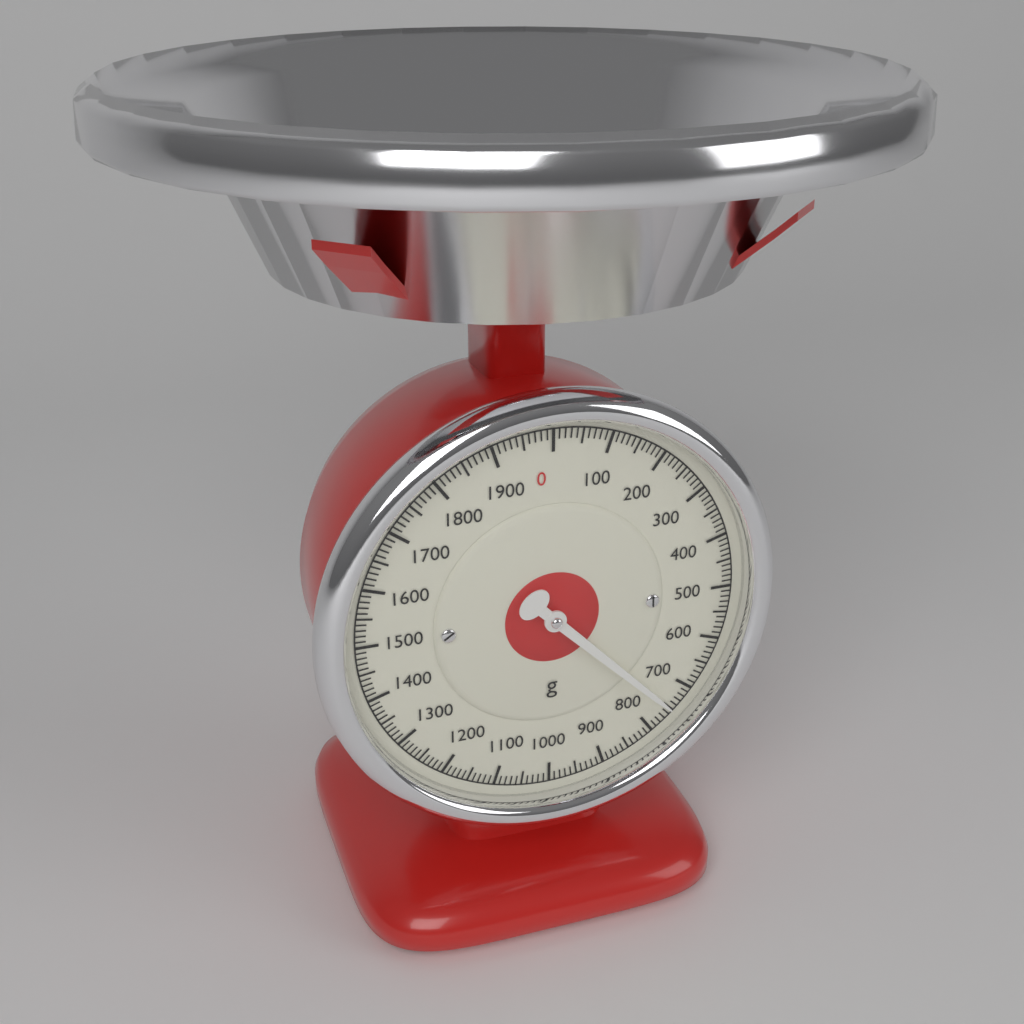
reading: 750 g
